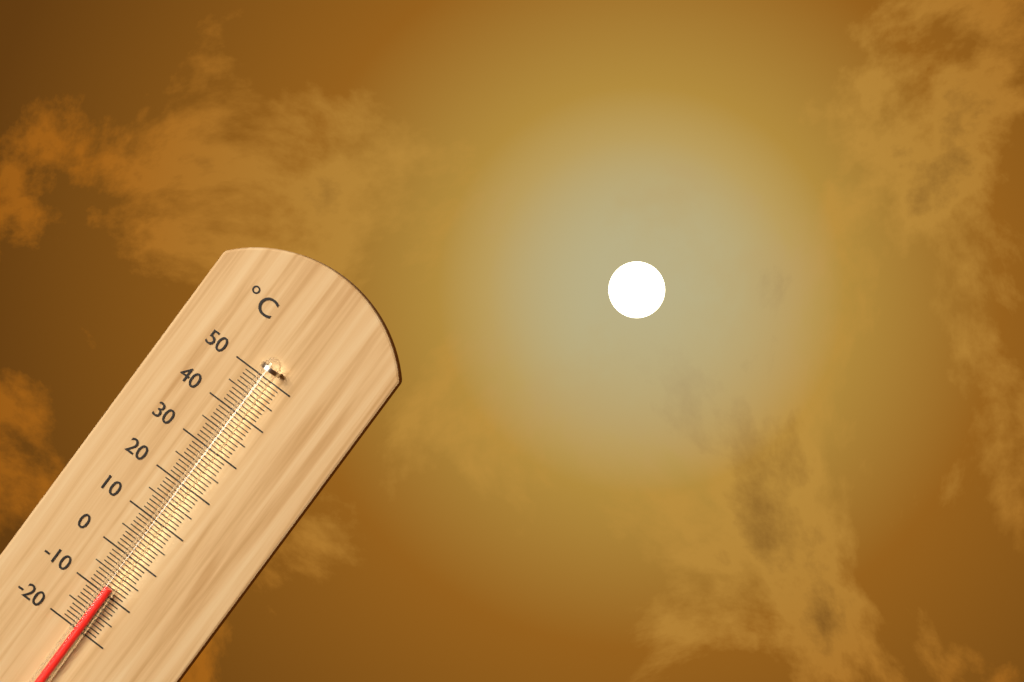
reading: -8 °C
